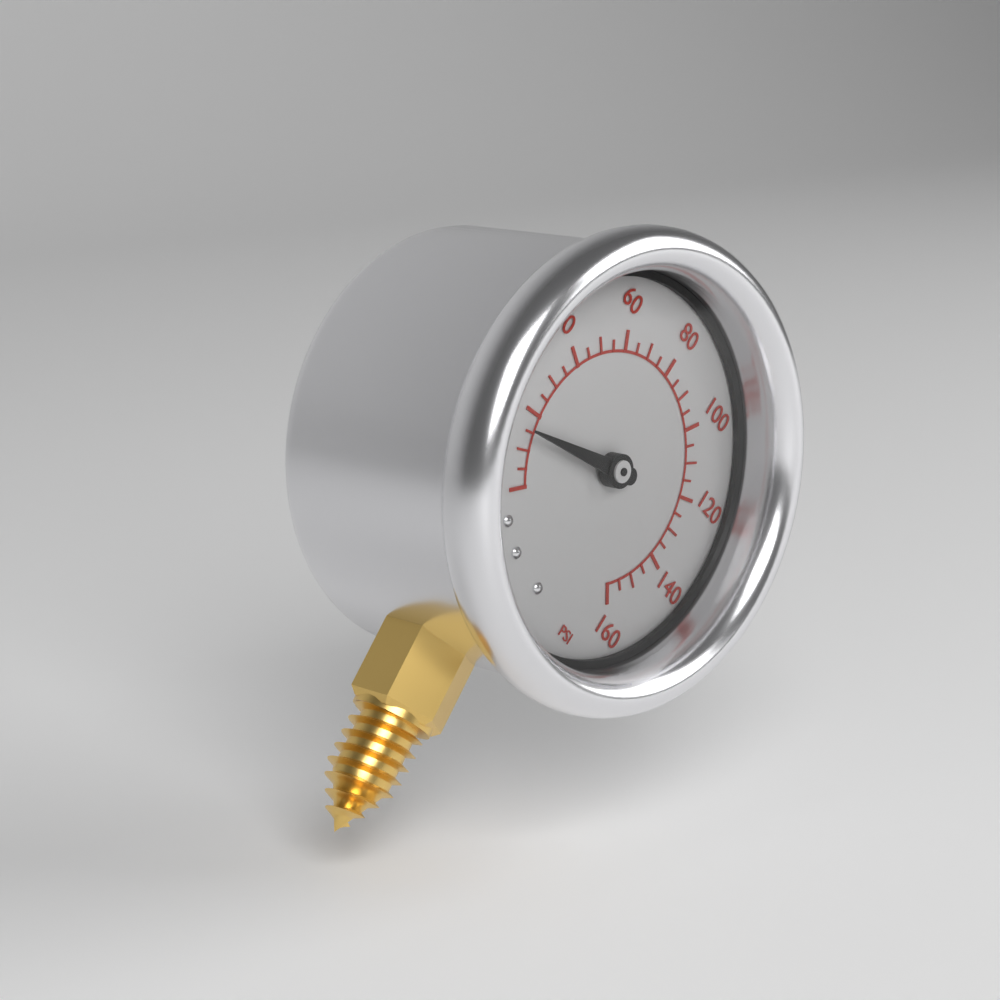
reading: 15 psi
